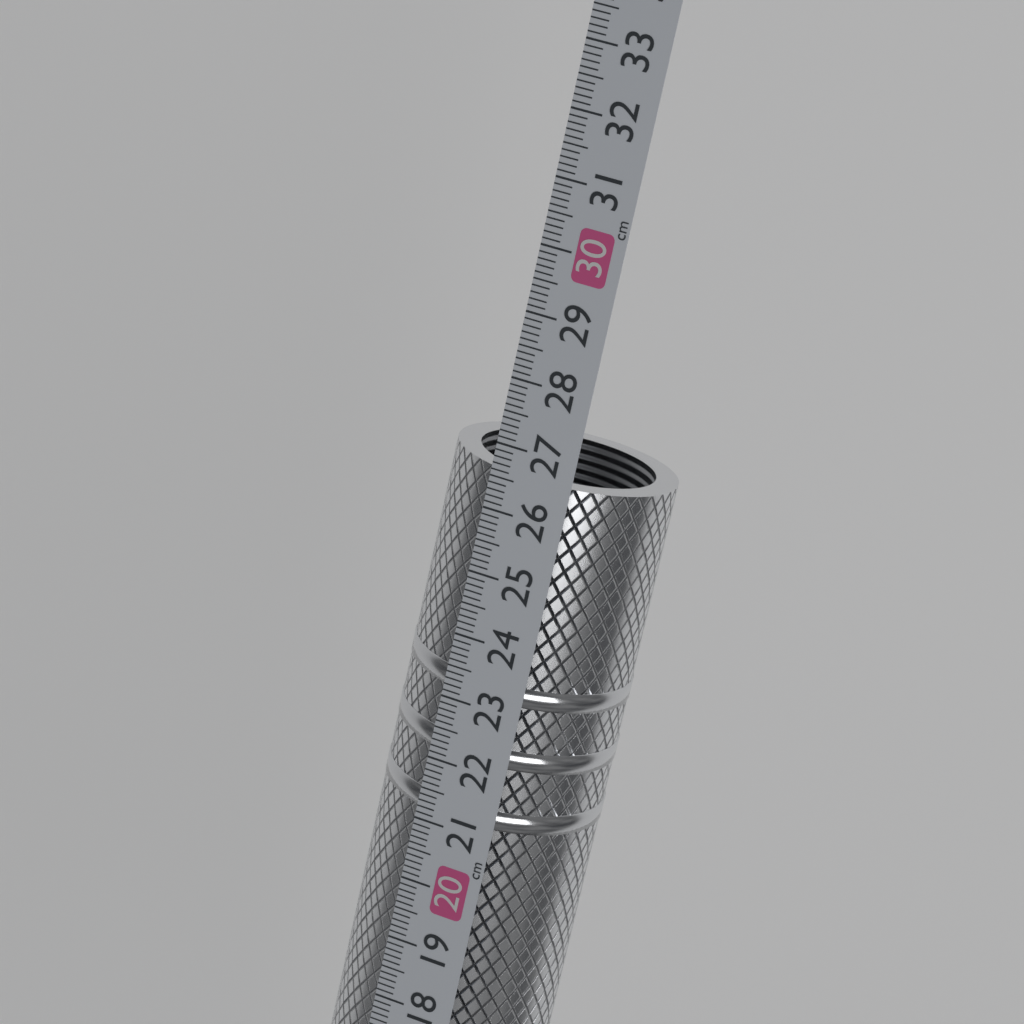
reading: 26.6 cm
